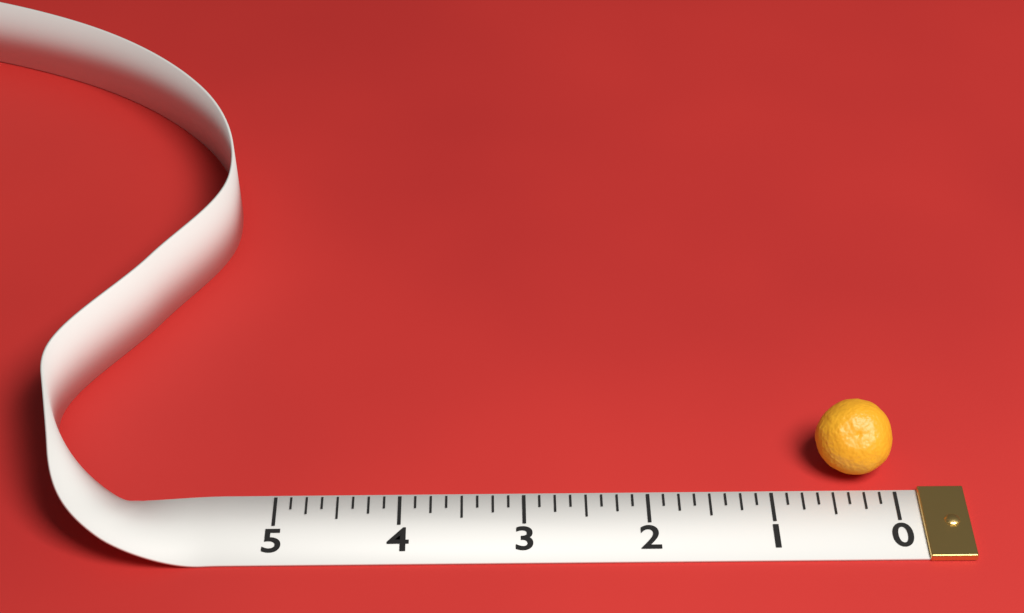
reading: 0.625 (no unit)
